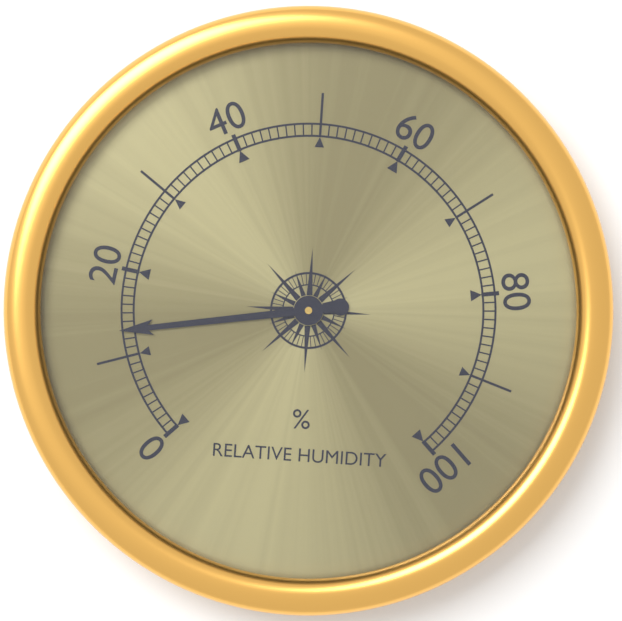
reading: 13 %
